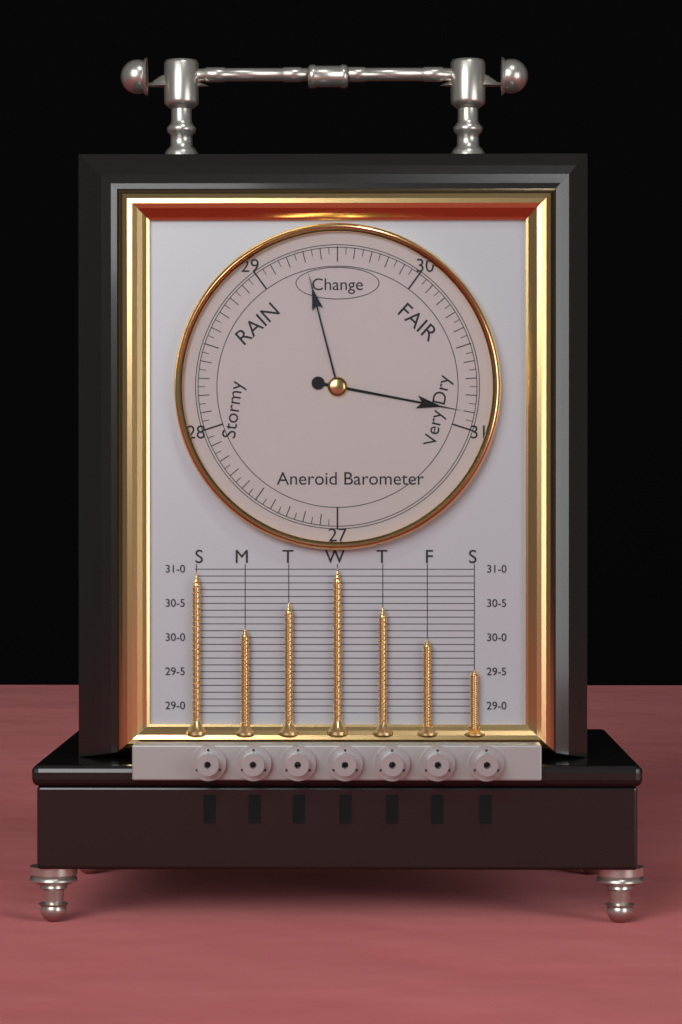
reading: 30.90 (no unit)
